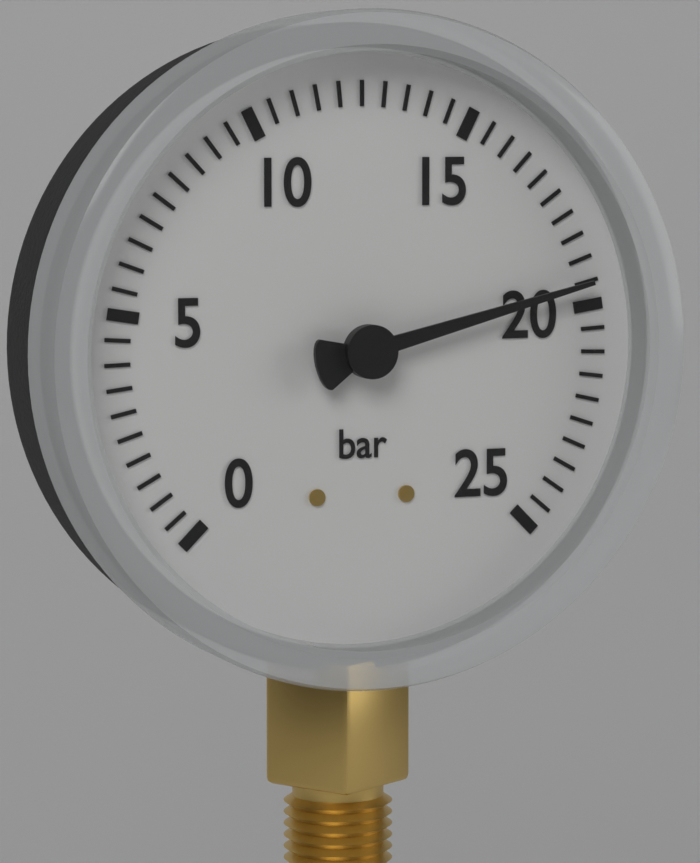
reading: 19.5 bar
